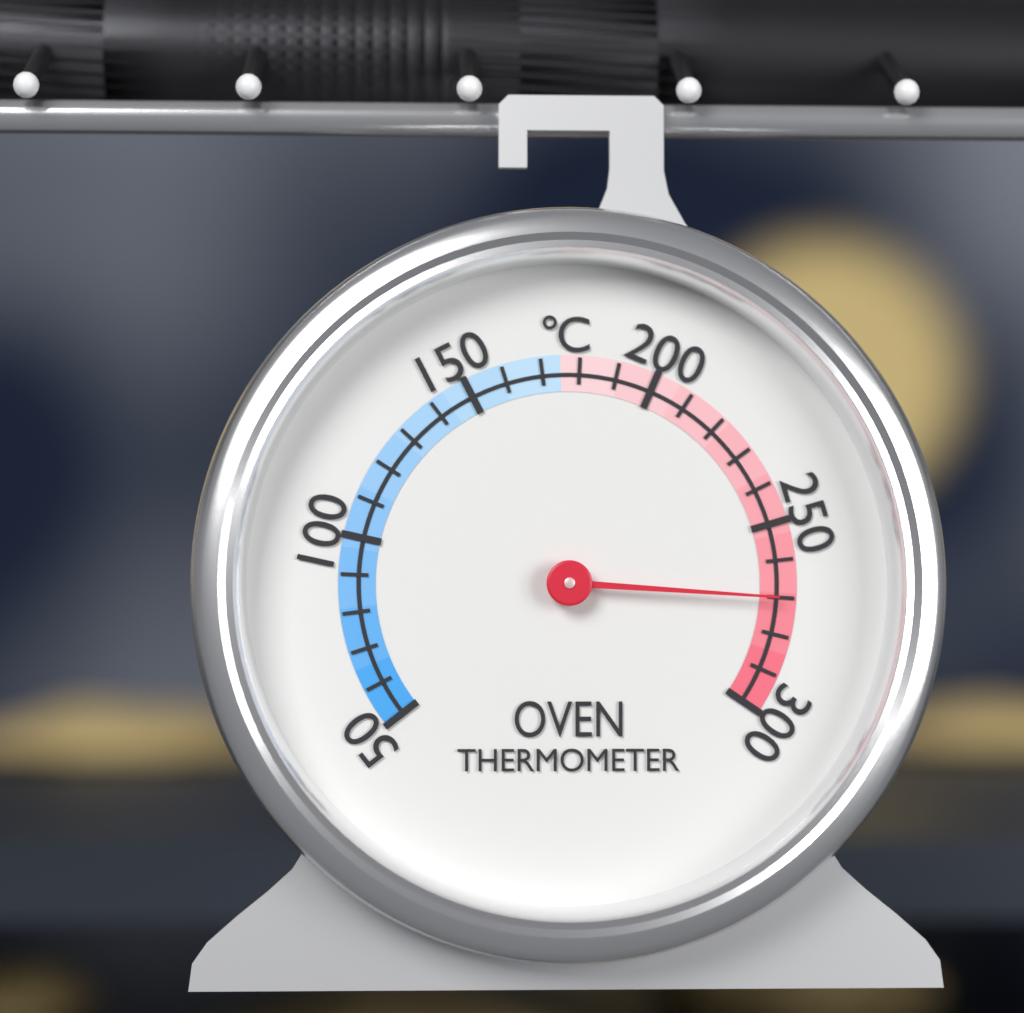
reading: 270 °C
